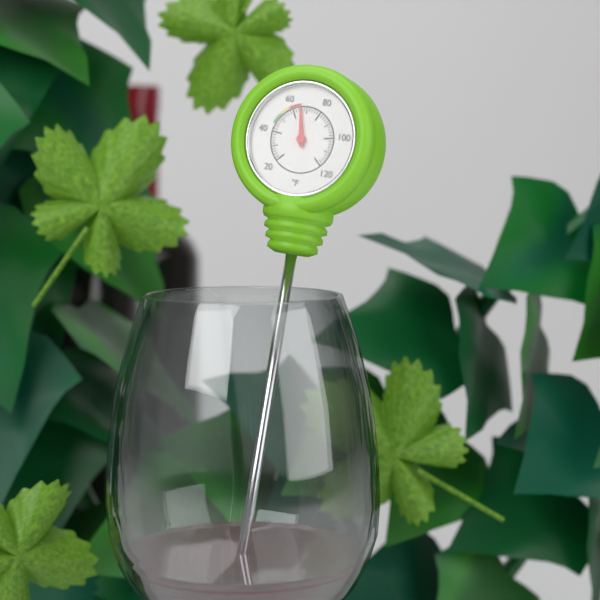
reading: 66 °F
